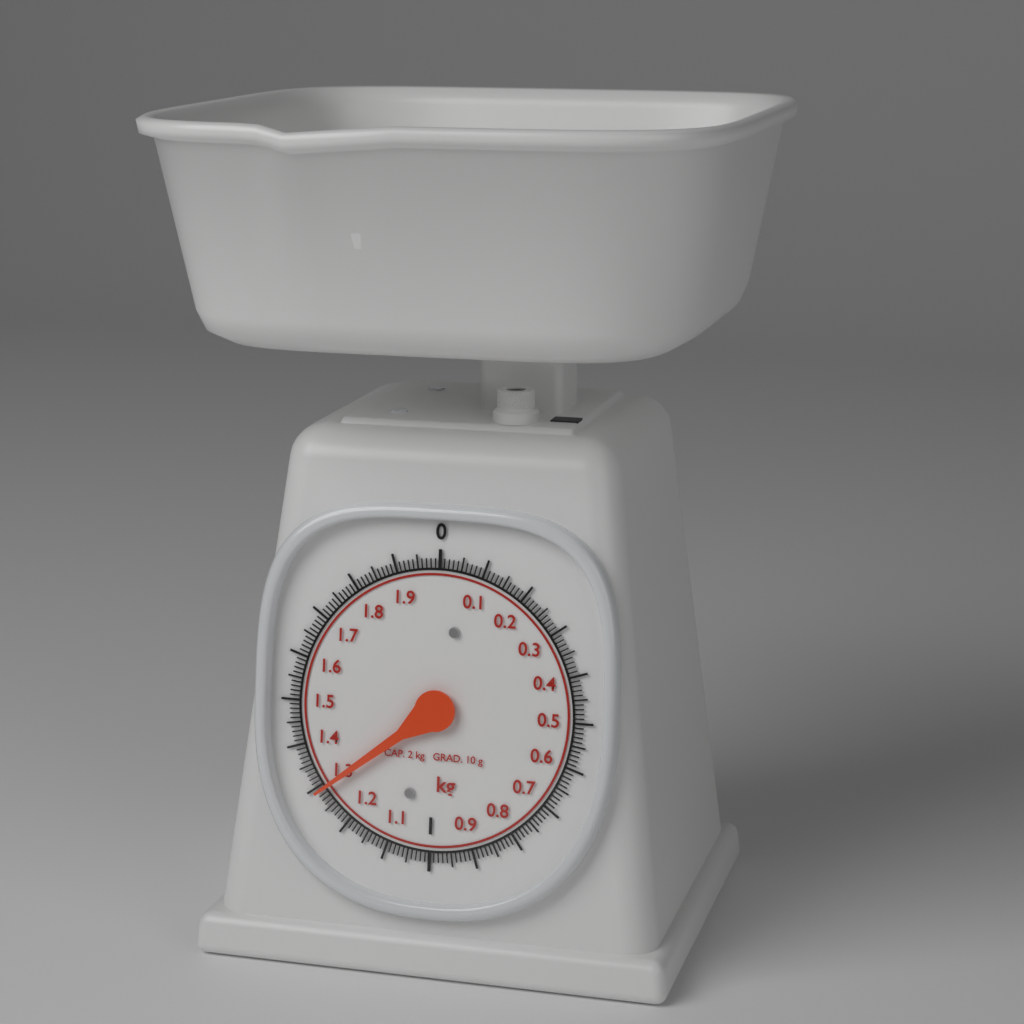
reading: 1.29 kg
